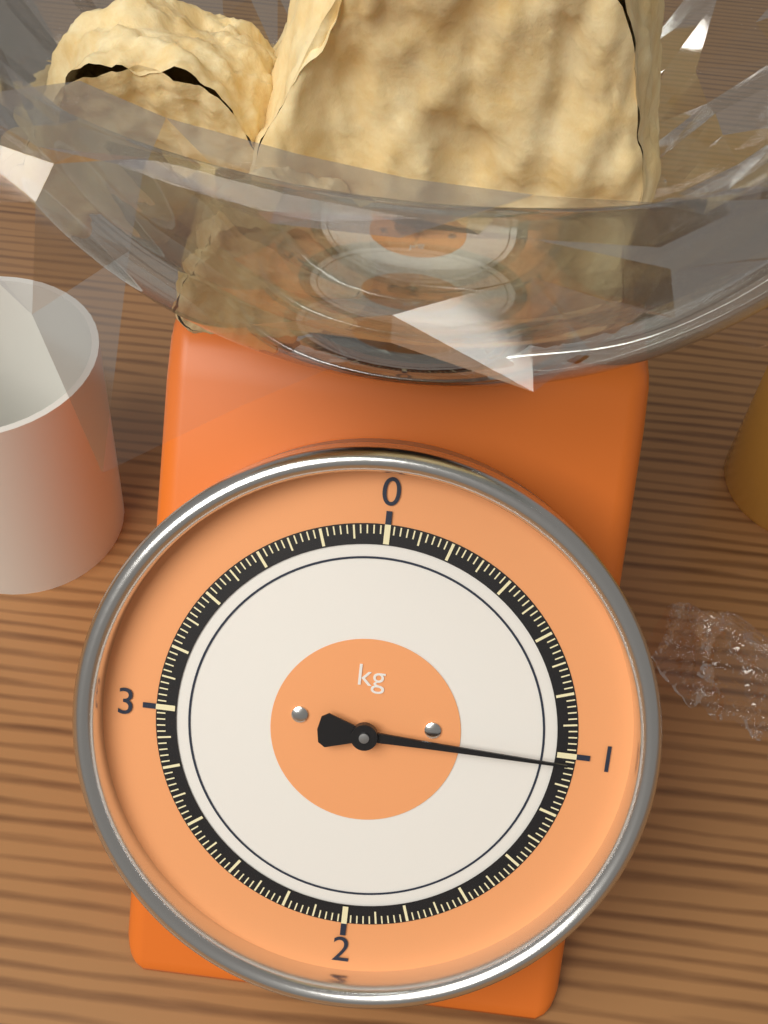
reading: 1.02 kg
